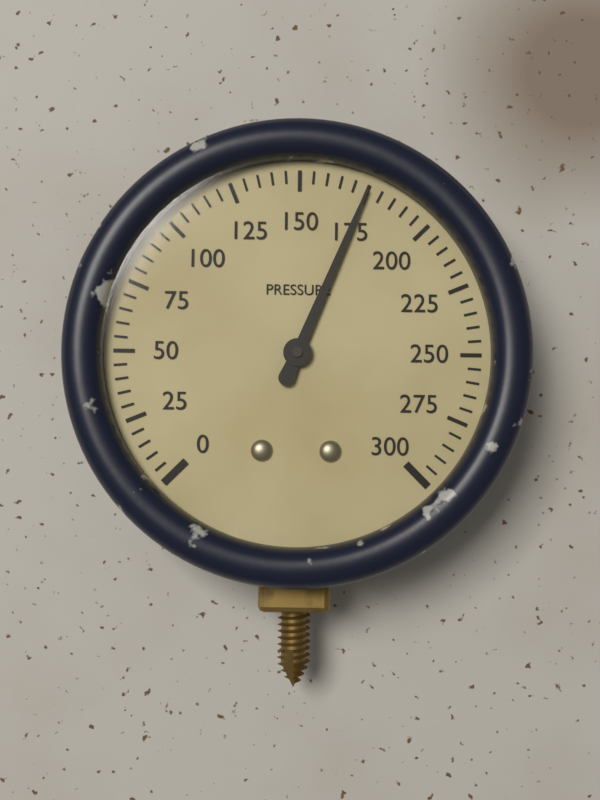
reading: 175 (no unit)
